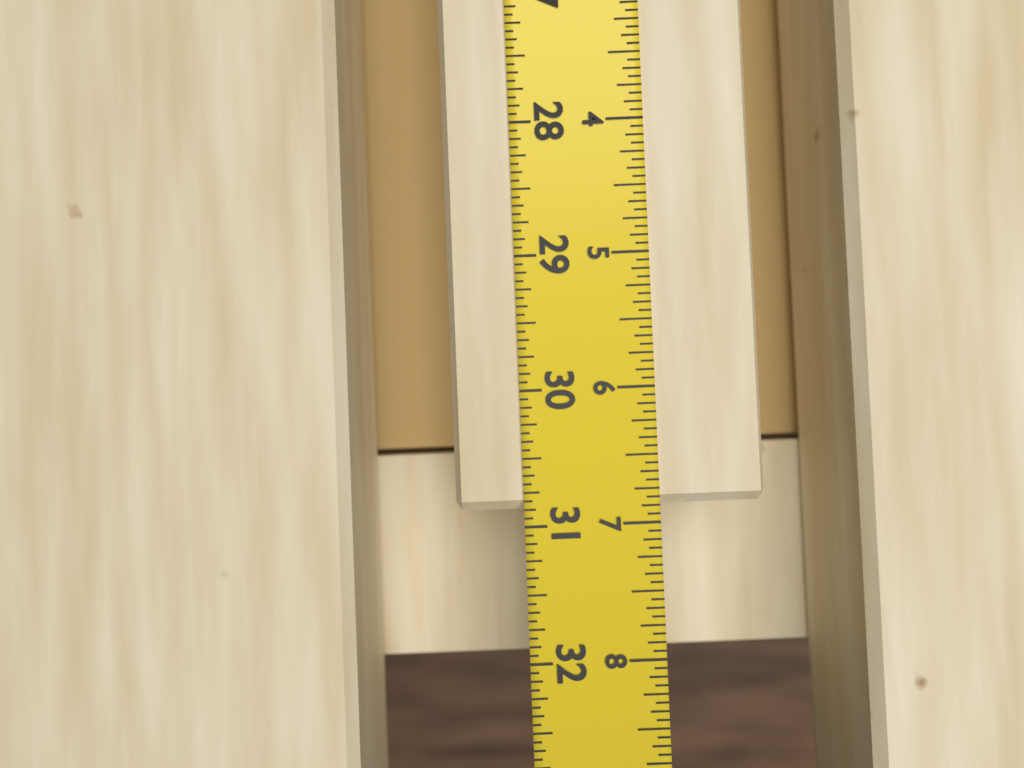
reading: 30.8750 in
